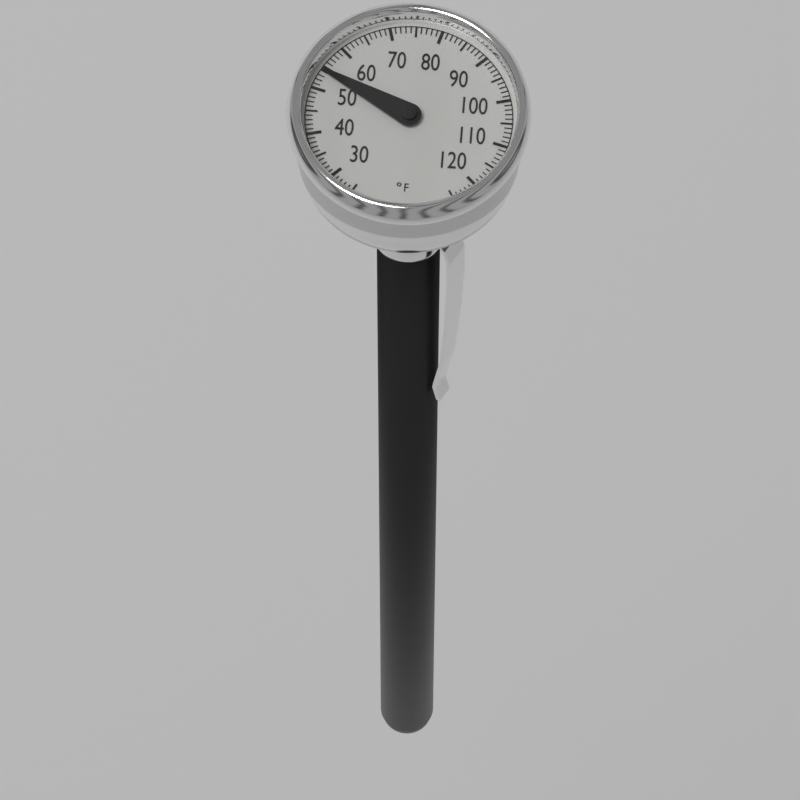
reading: 54 °F
